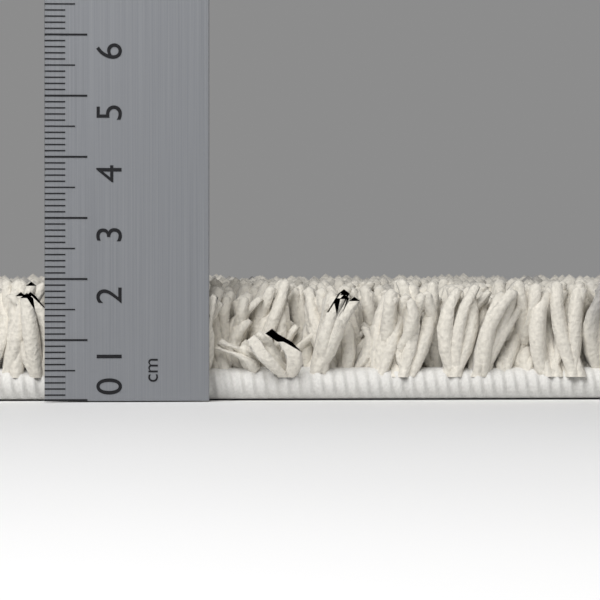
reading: 2.1 cm
